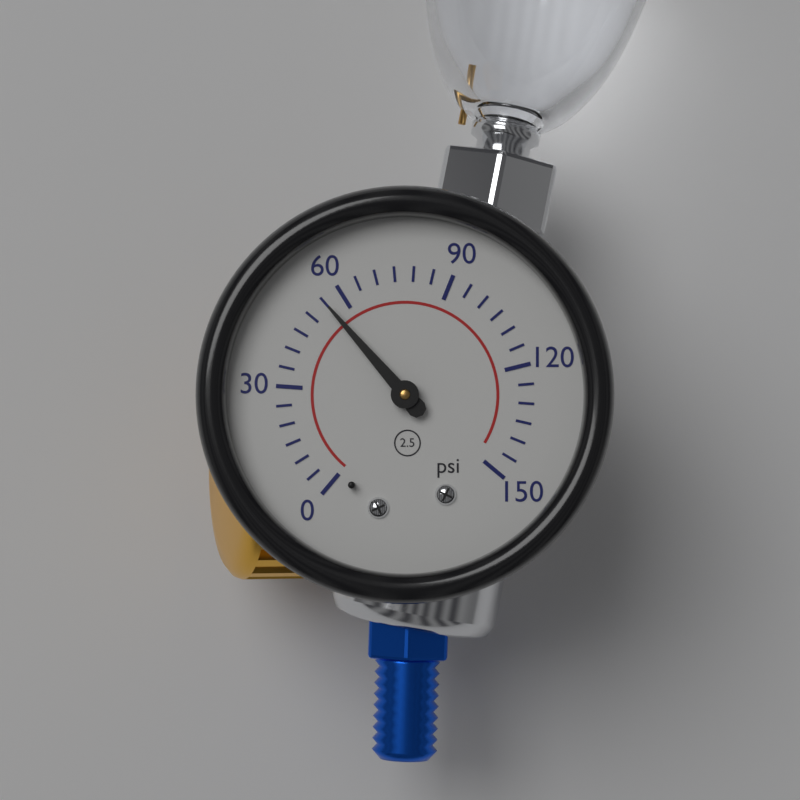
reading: 55 psi
